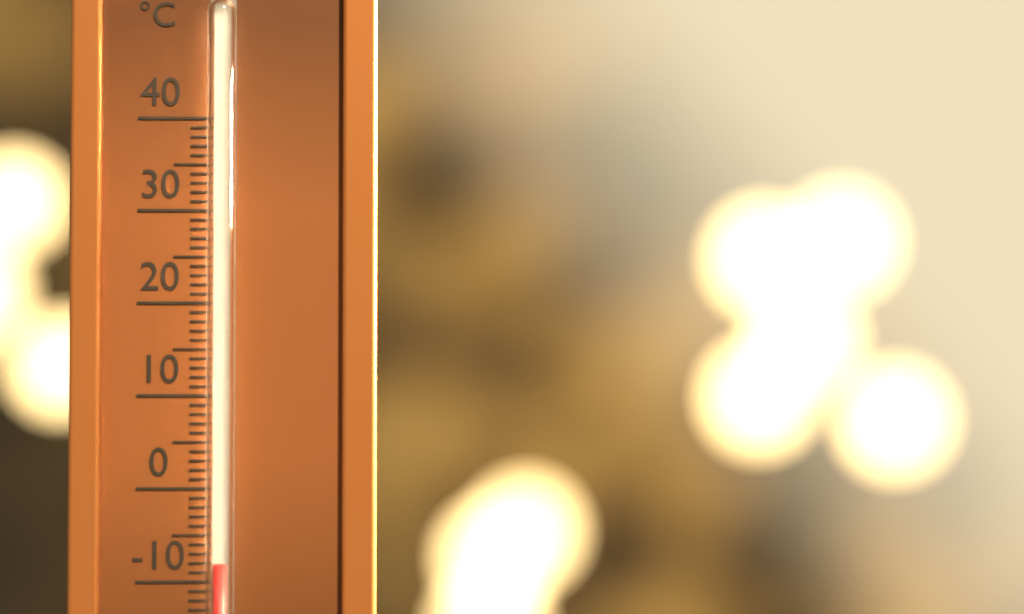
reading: -8 °C
